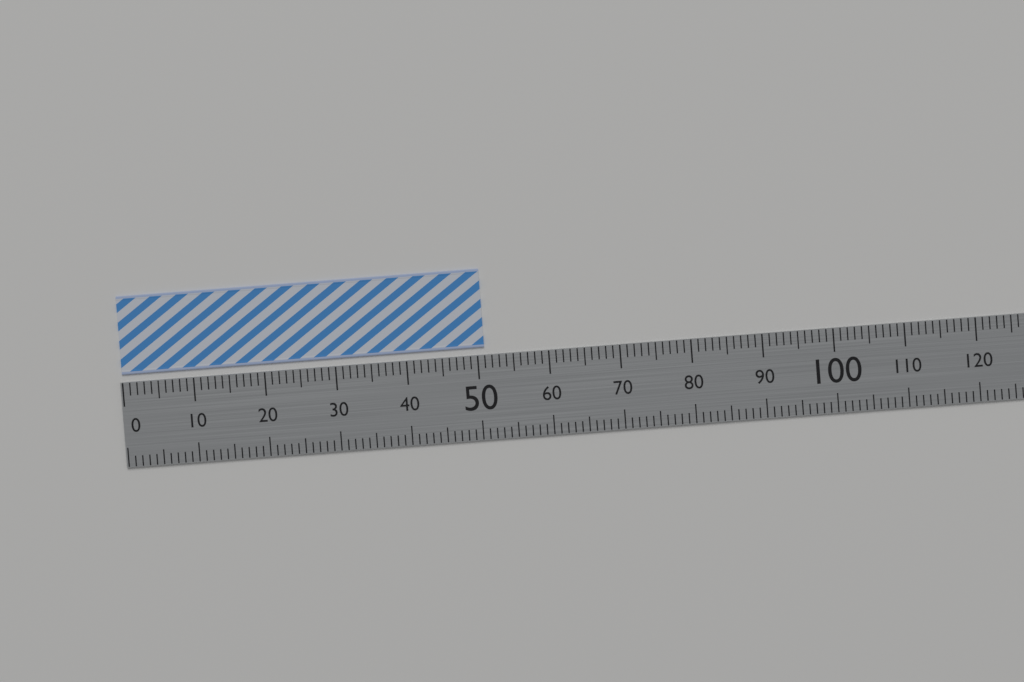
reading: 51 (no unit)
